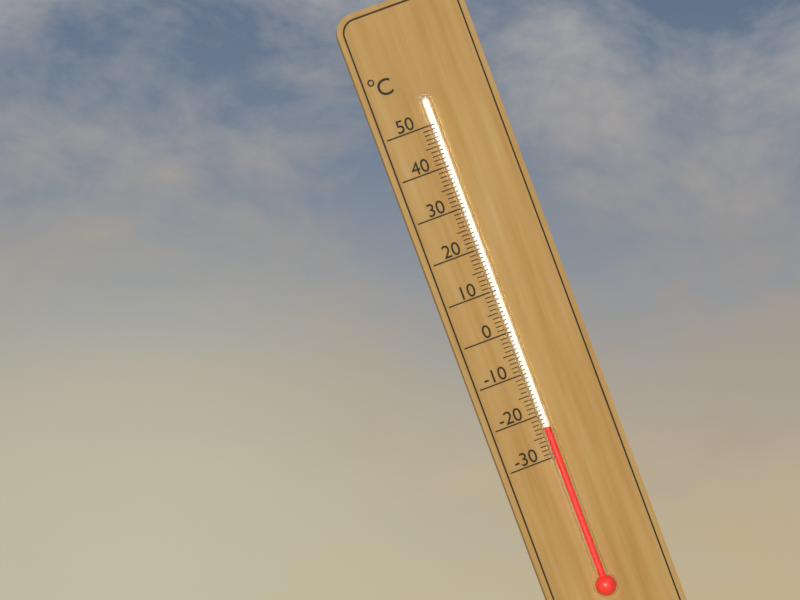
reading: -23 °C
